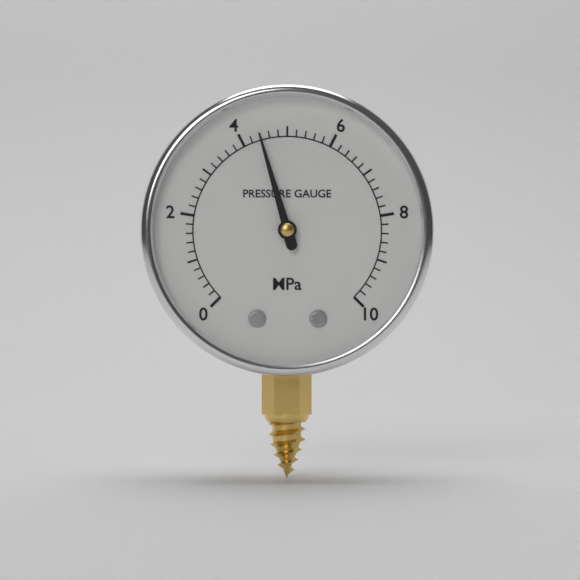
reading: 4.4 MPa
